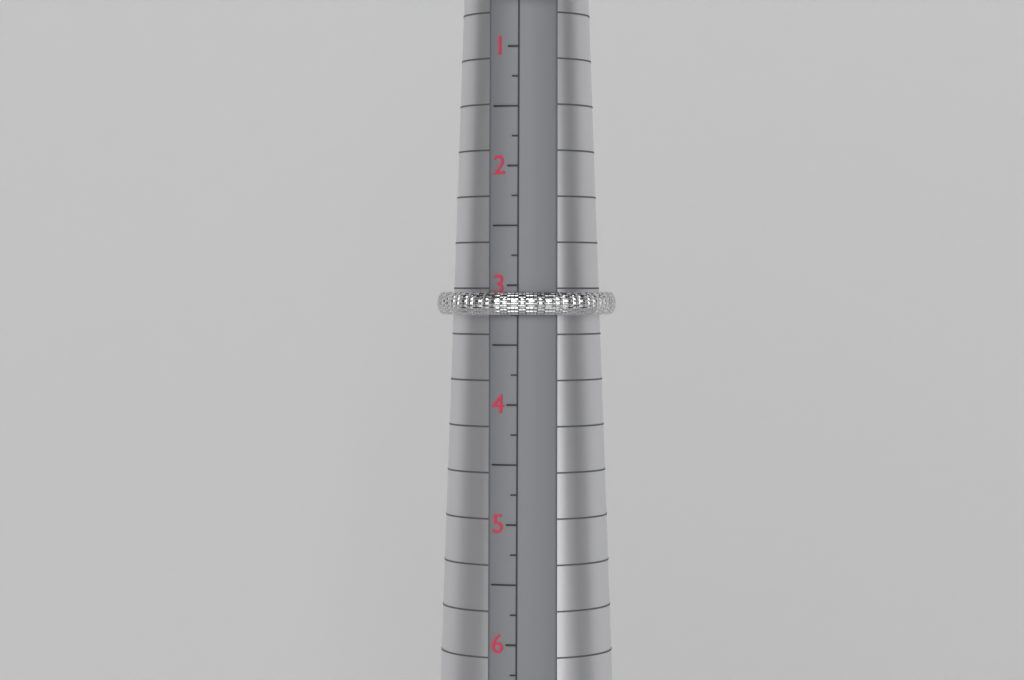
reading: 3.25 (no unit)
